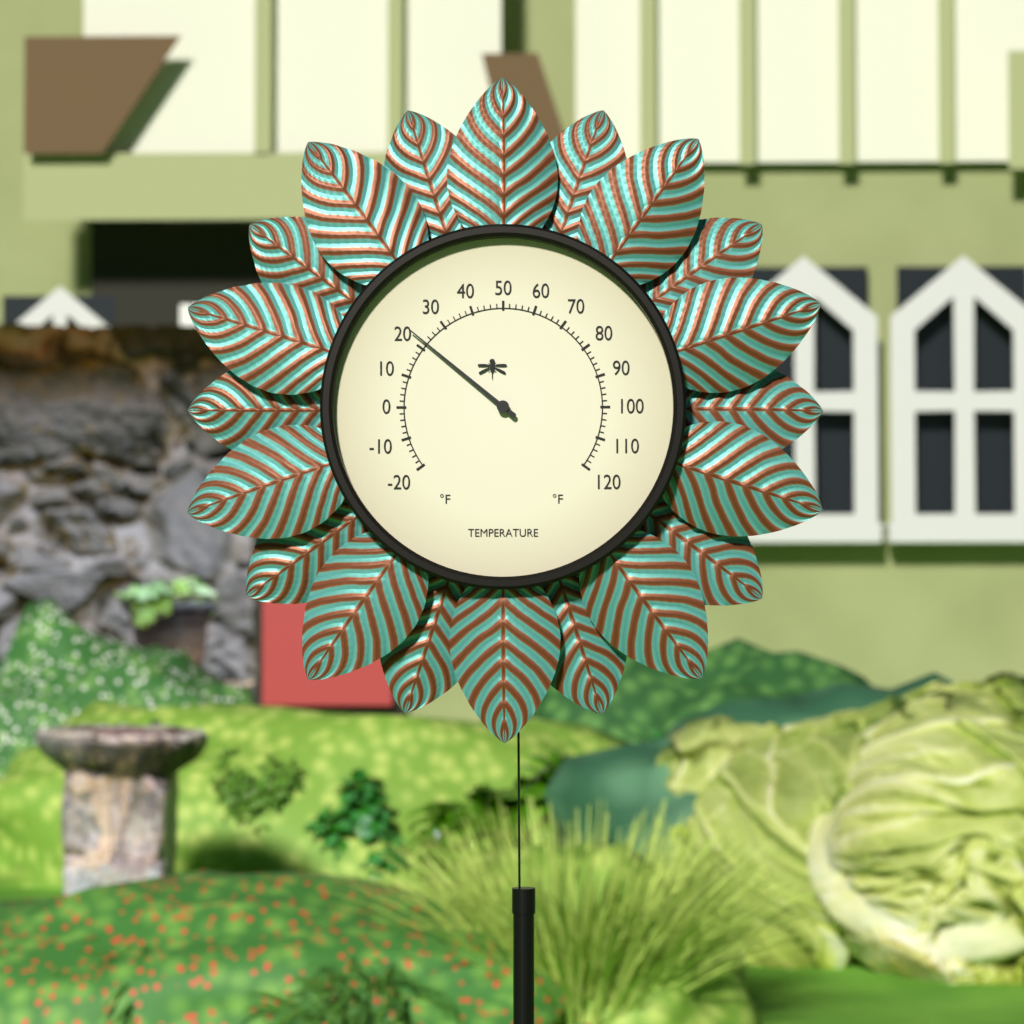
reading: 22 °F
